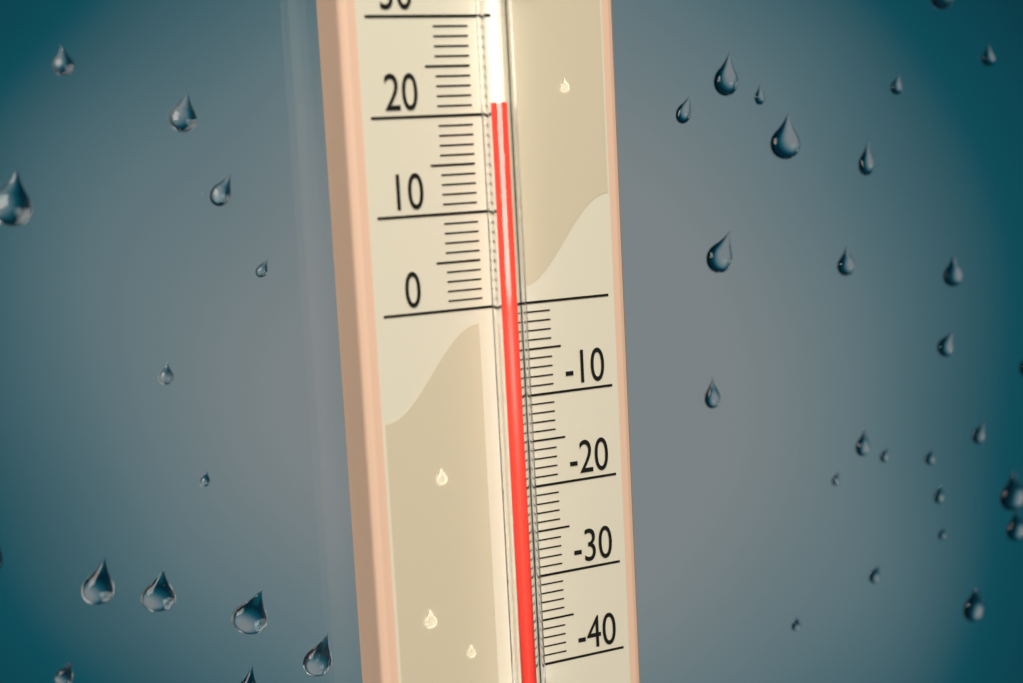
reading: 21 (no unit)
